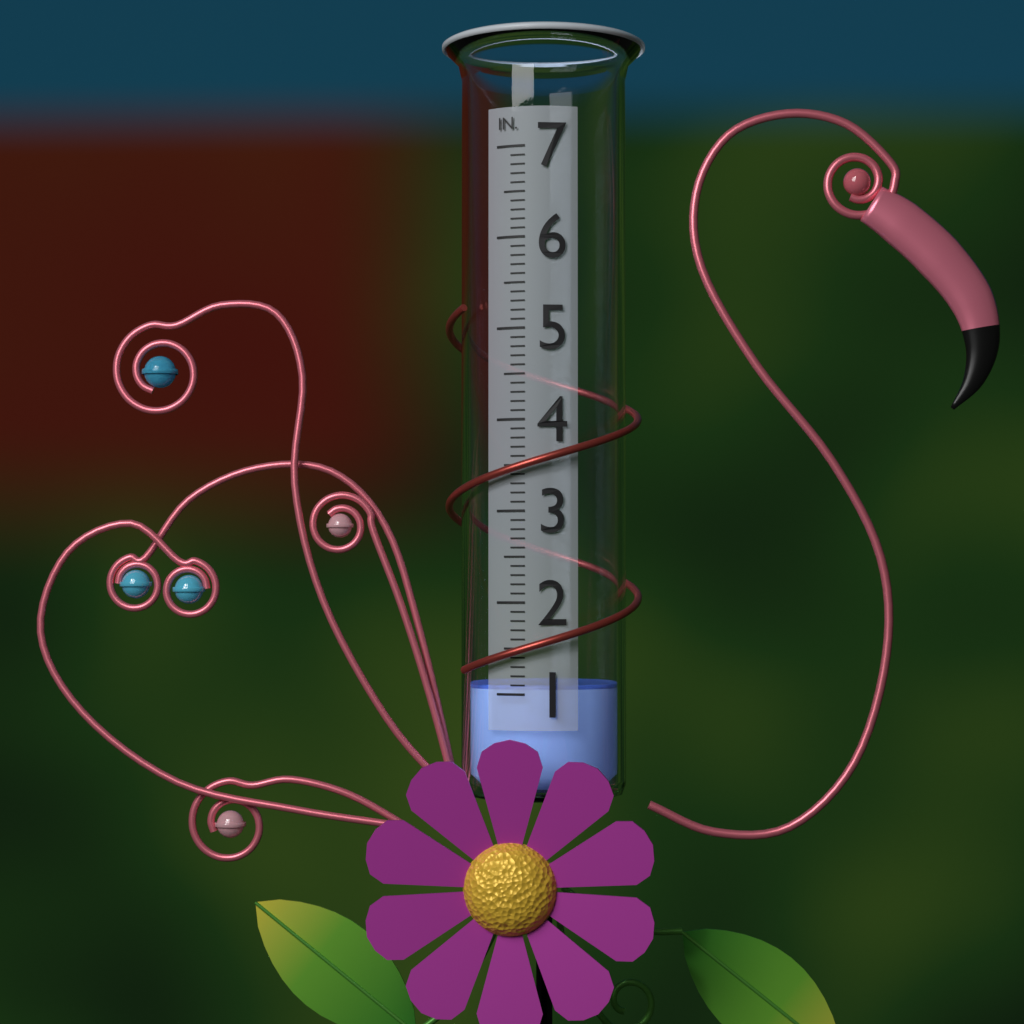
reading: 1.1 in
